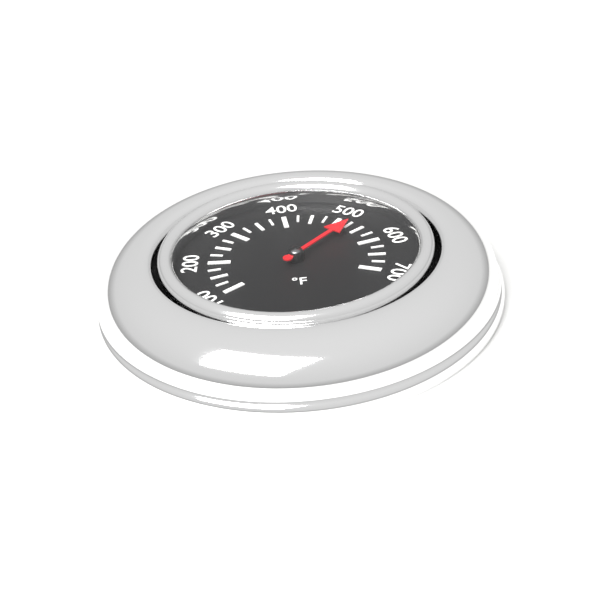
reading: 525 °F
